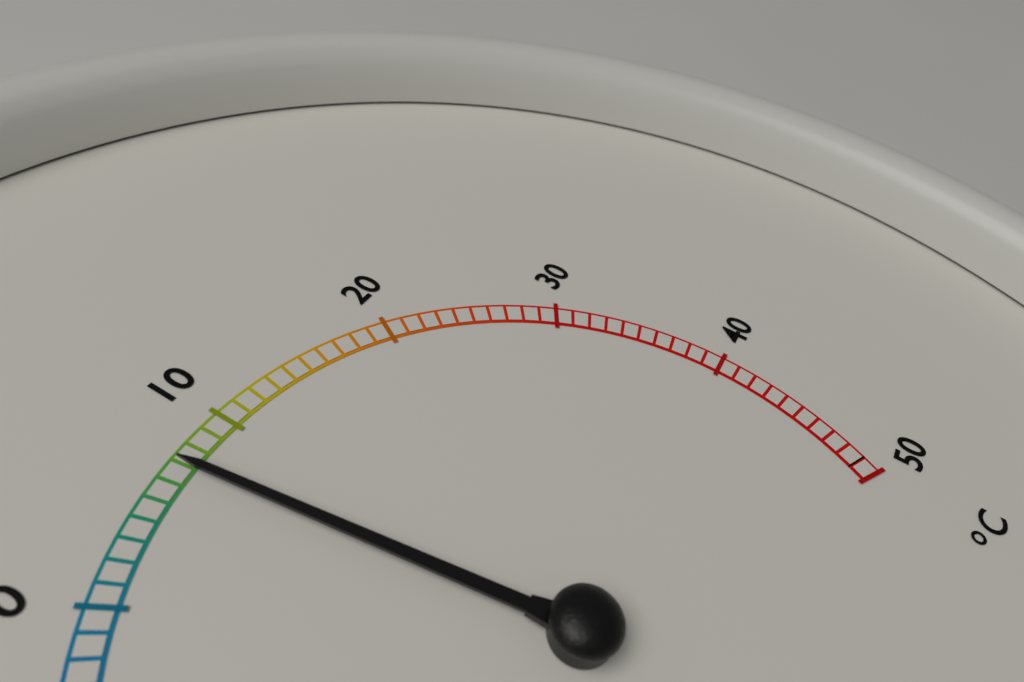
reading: 7 °C
